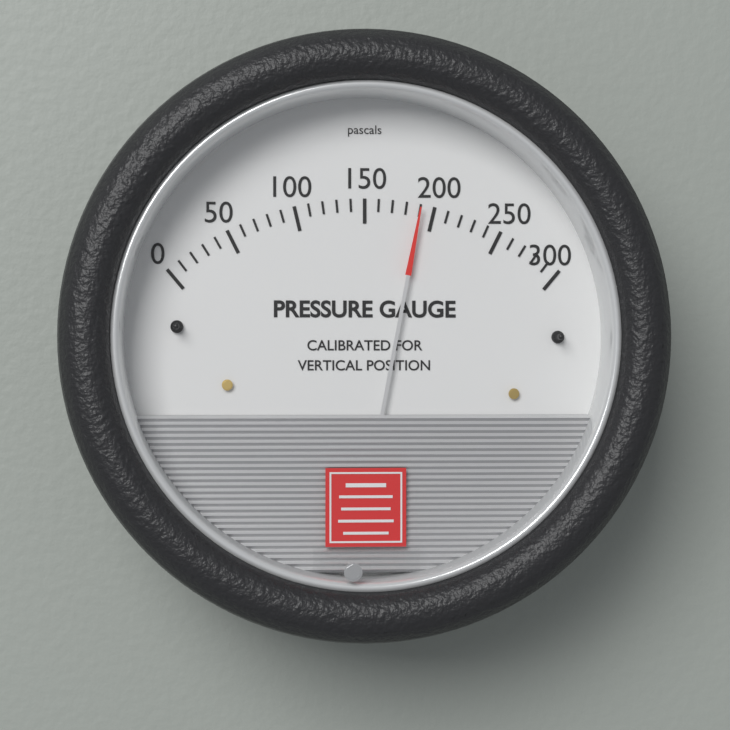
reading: 190 Pa
